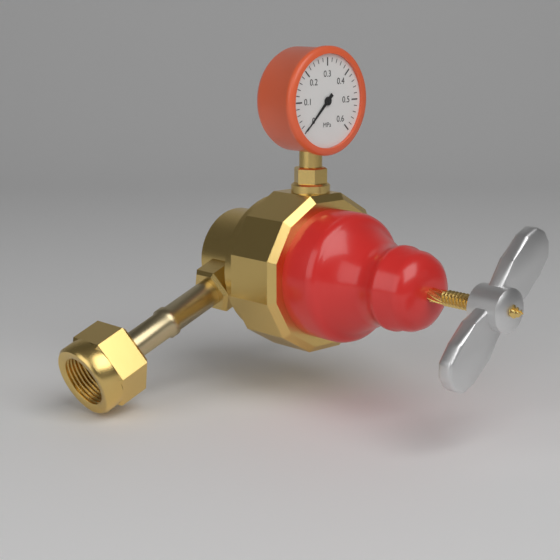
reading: 0.00 MPa
